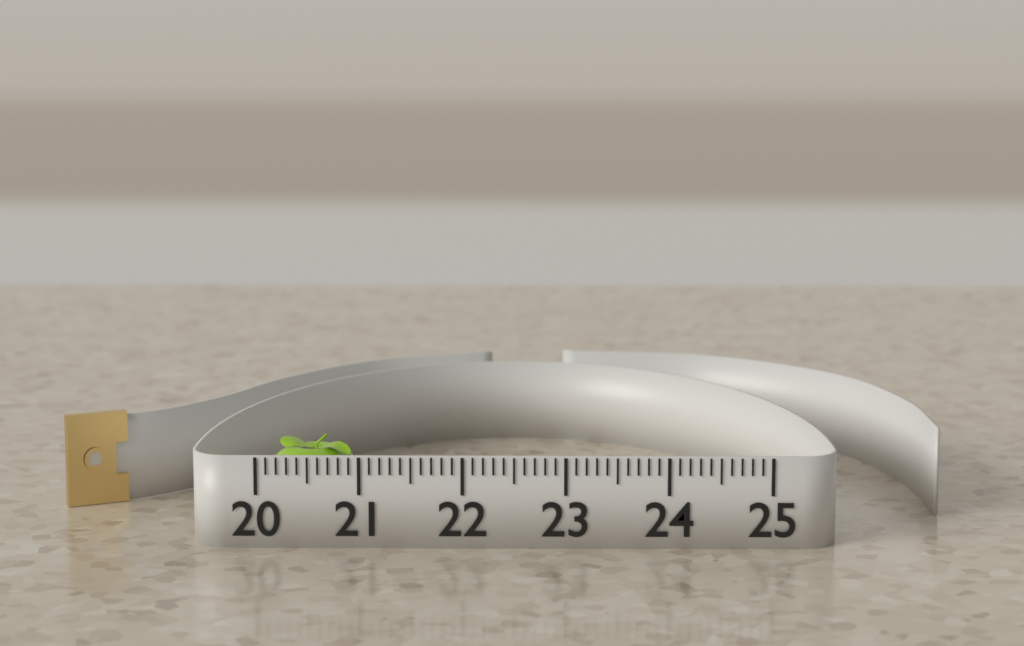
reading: 21.0 (no unit)
